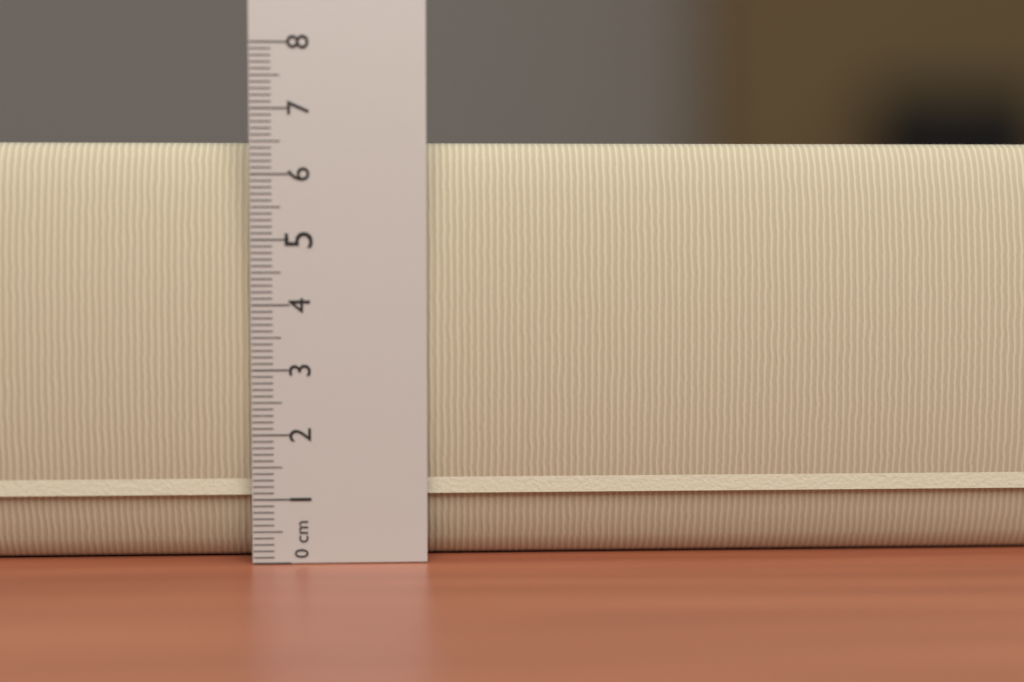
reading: 6.5 cm
